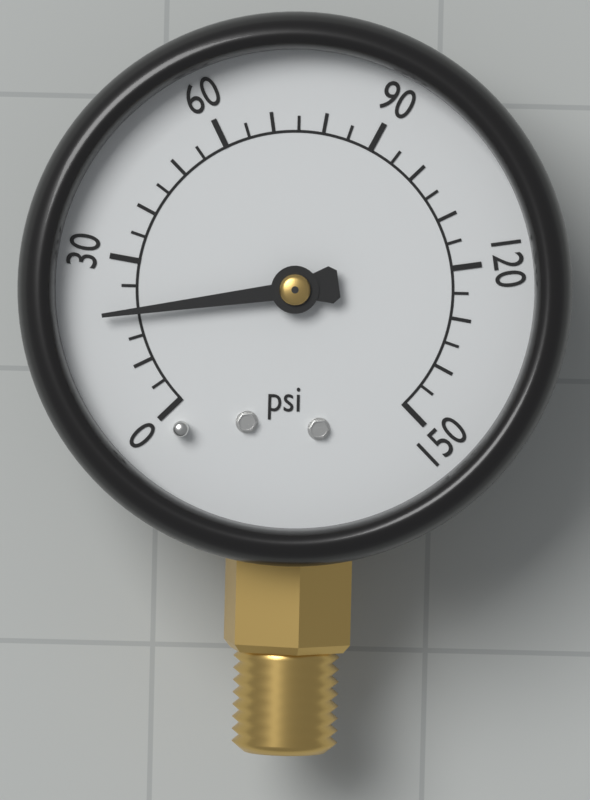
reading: 20 psi
